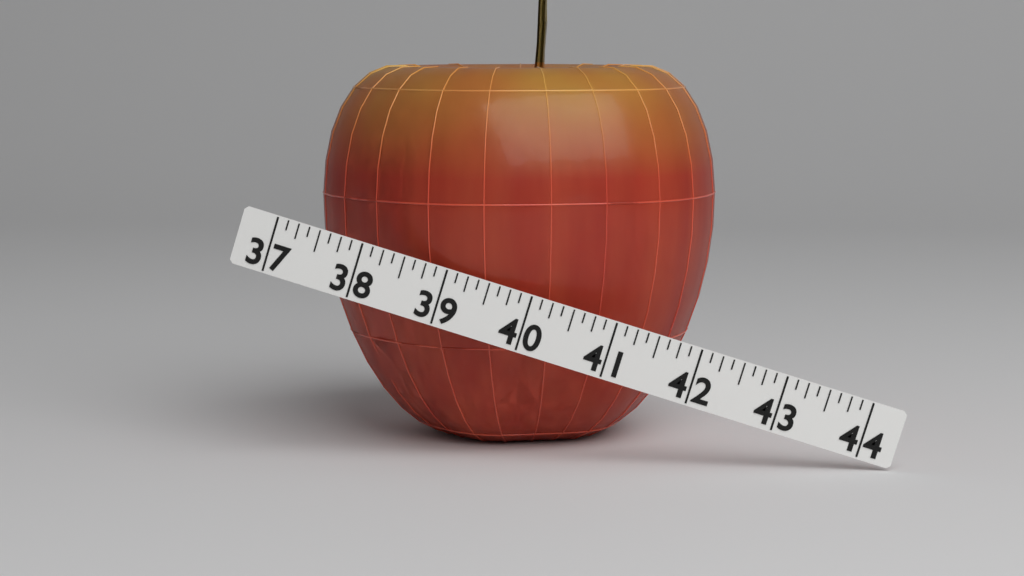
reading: 41.875 (no unit)
